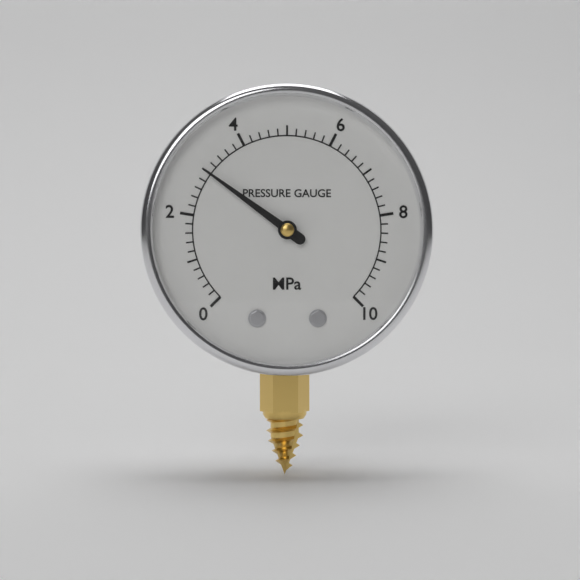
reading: 3.0 MPa
